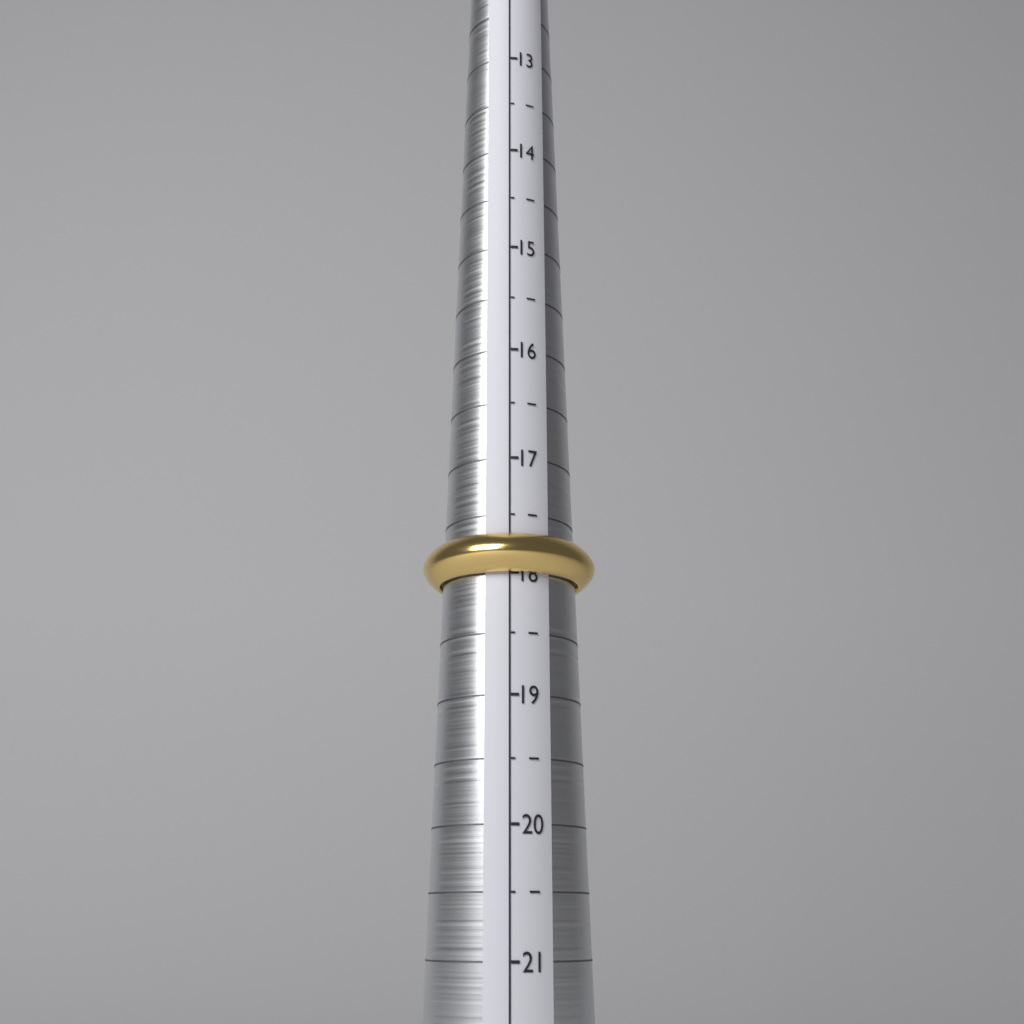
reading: 18.0 (no unit)
